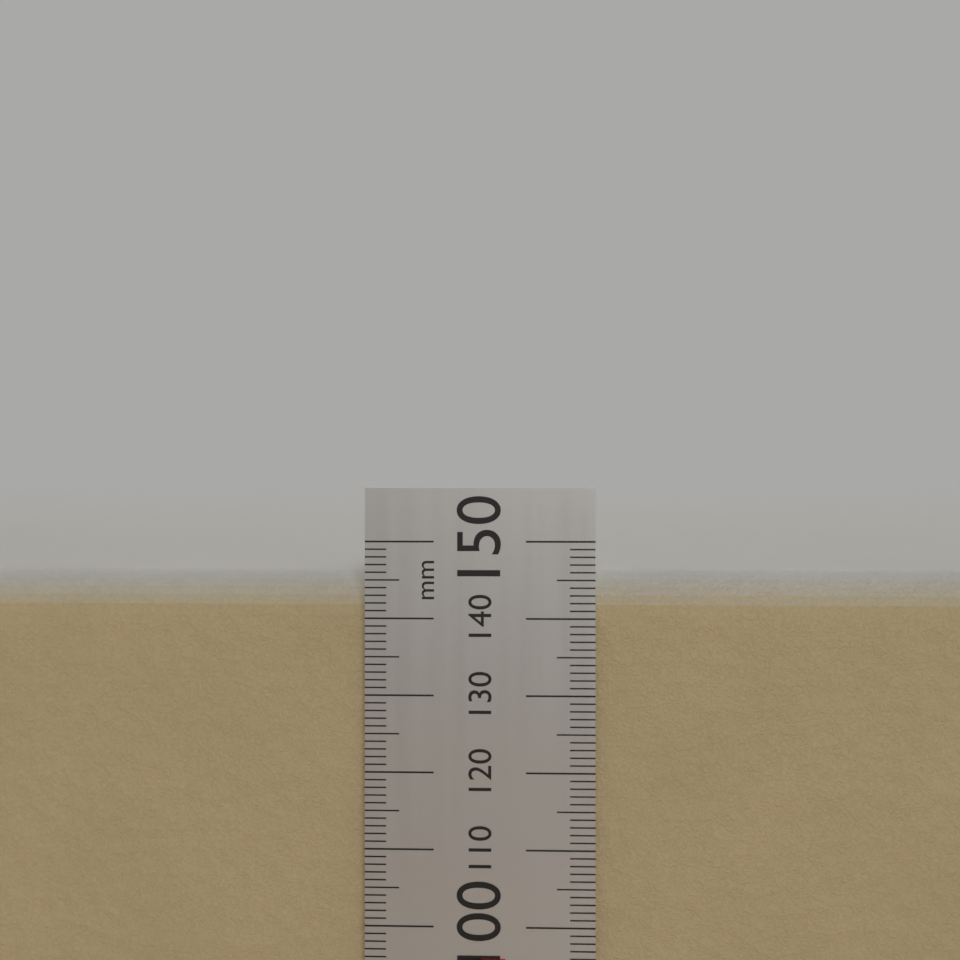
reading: 146 mm
